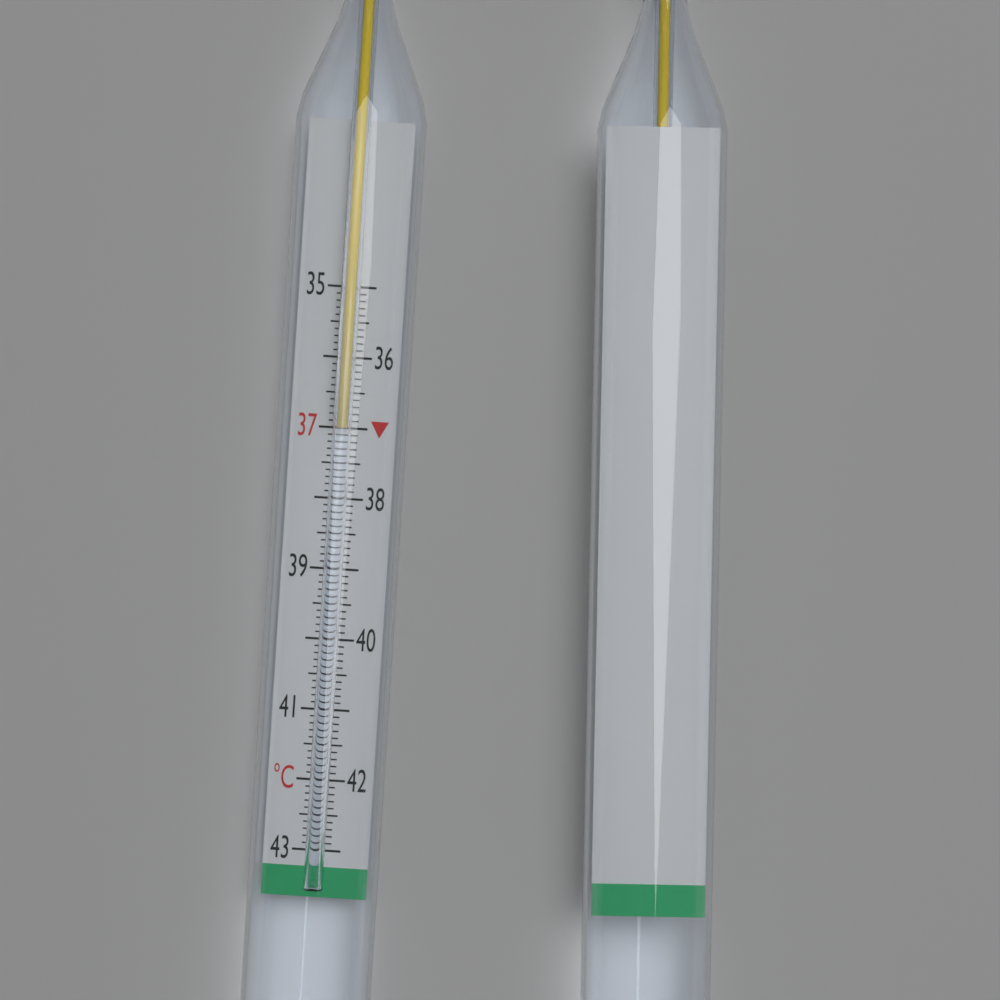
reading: 37.0 °C
